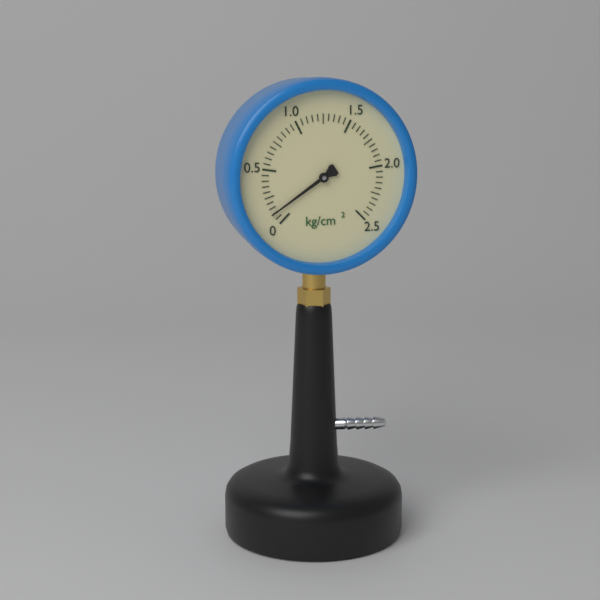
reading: 0.10 kg/cm²
